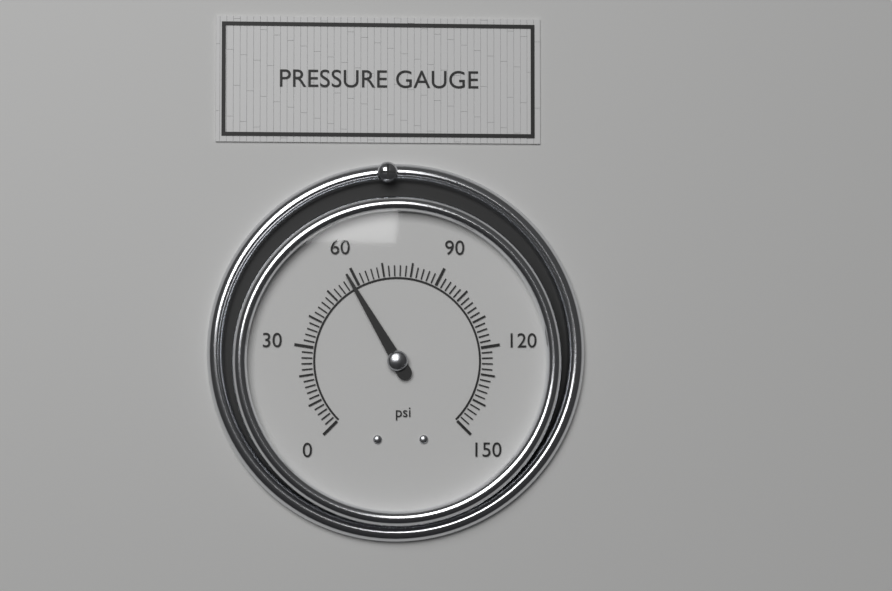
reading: 58 psi
